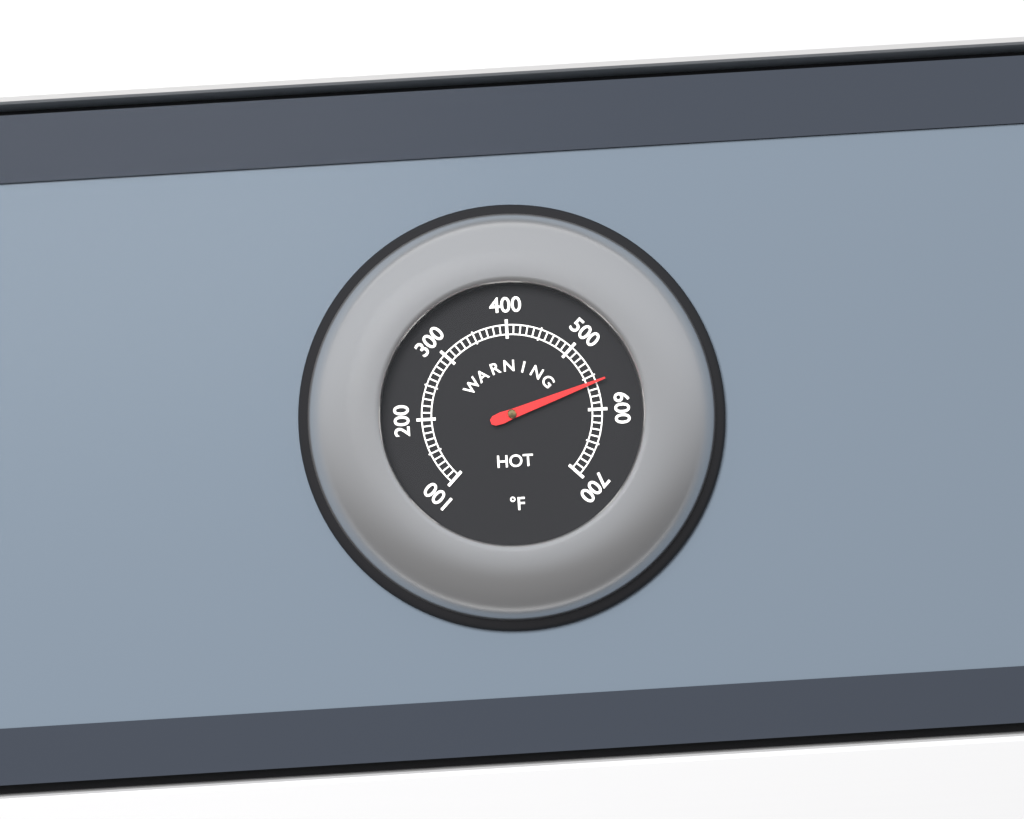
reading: 560 °F
